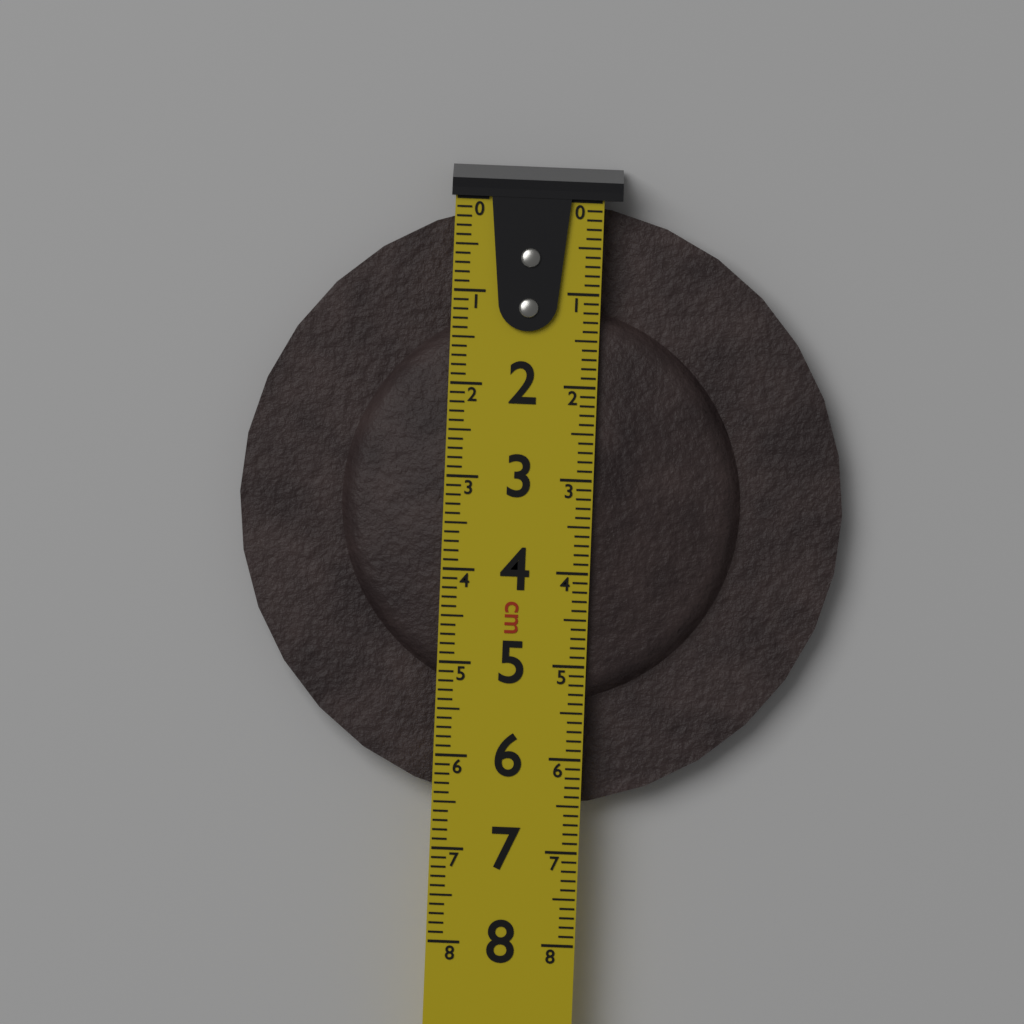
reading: 6.5 cm
